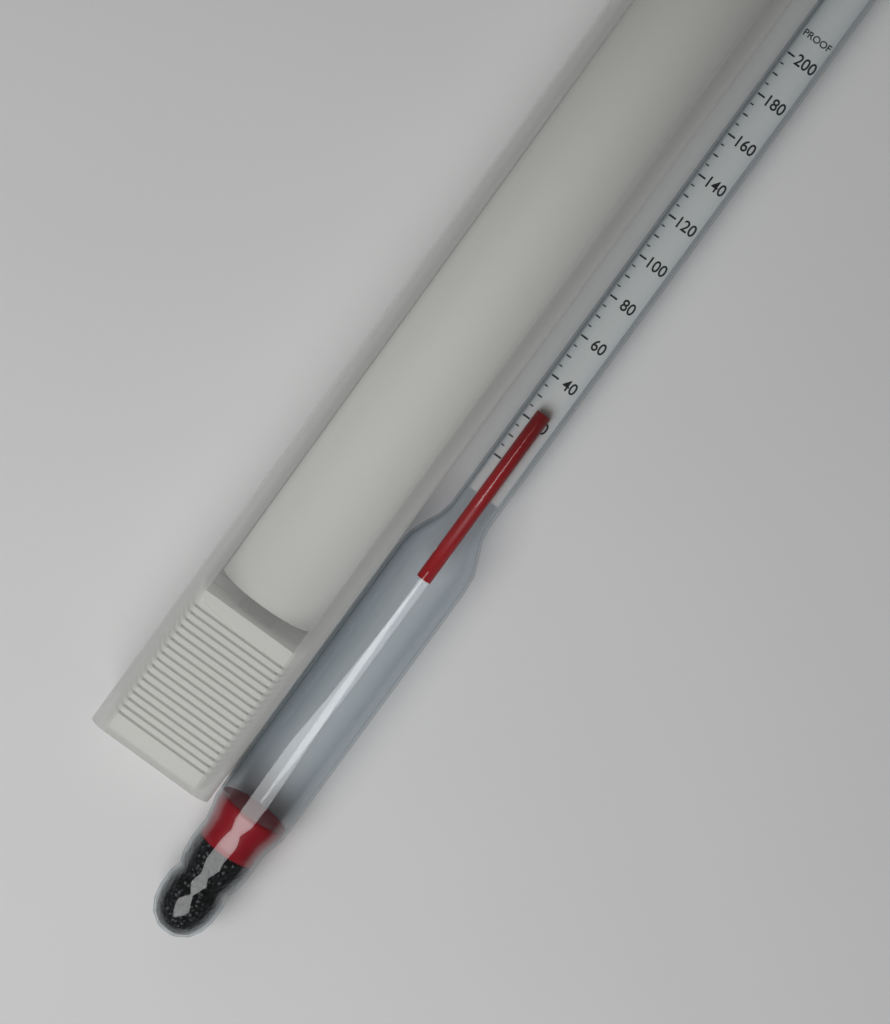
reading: 25 proof
